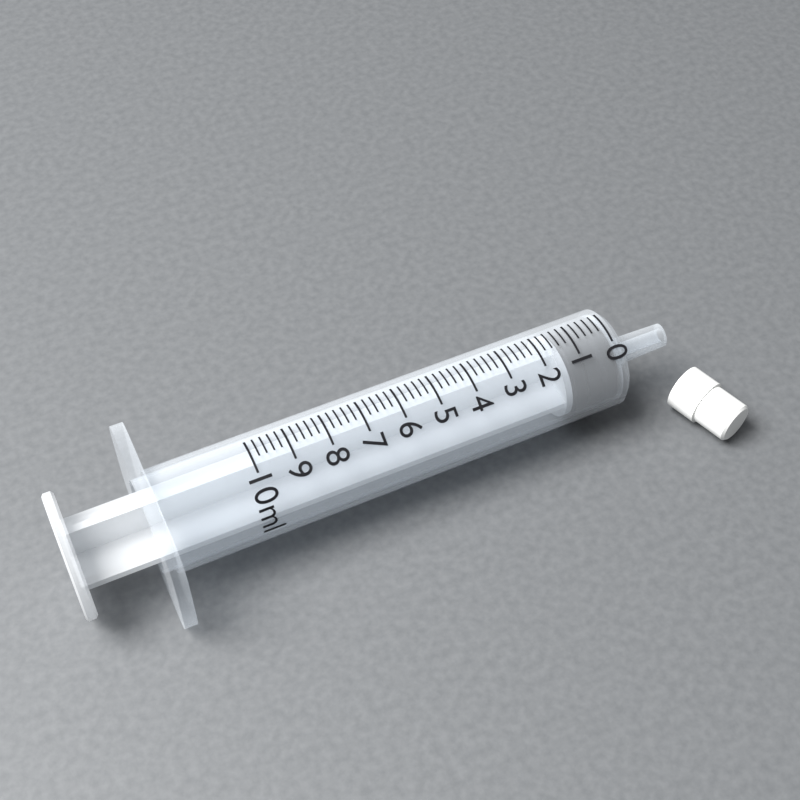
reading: 0.0 ml
